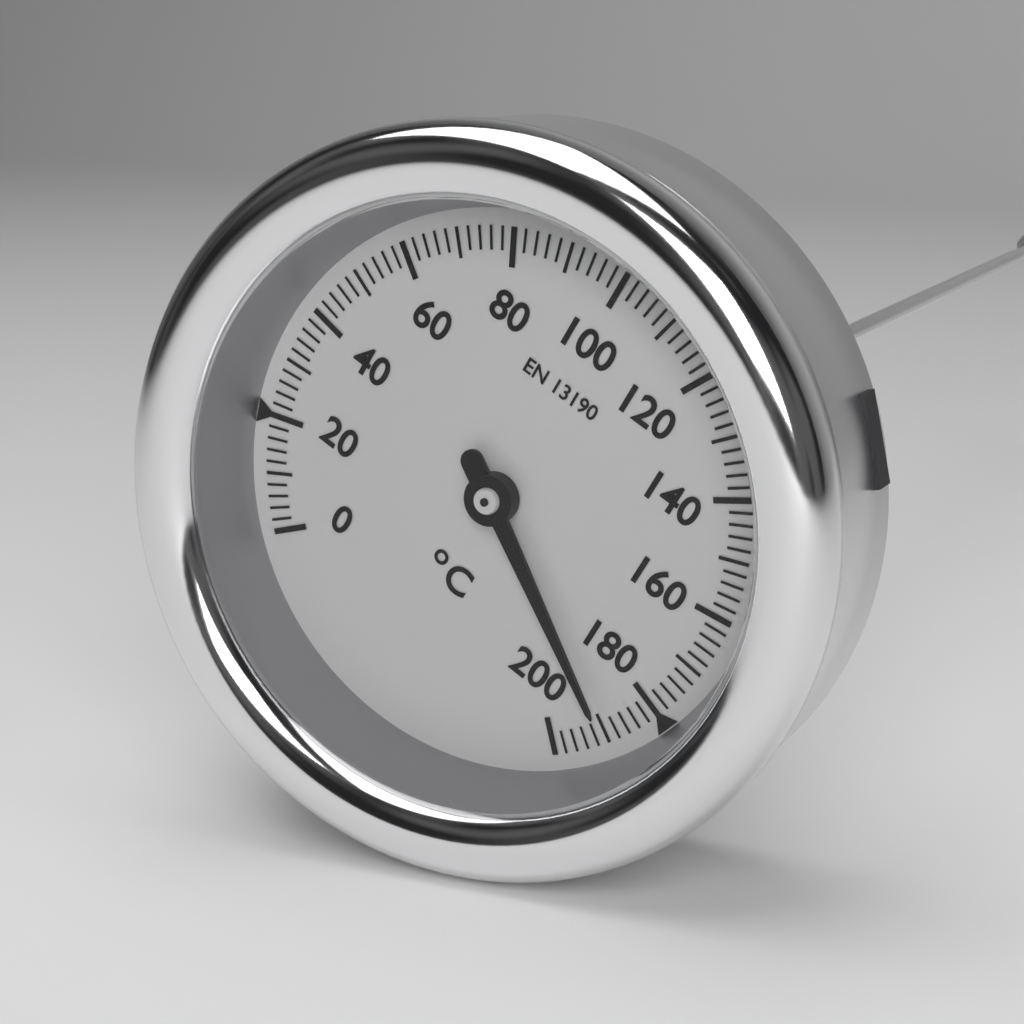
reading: 190 °C
